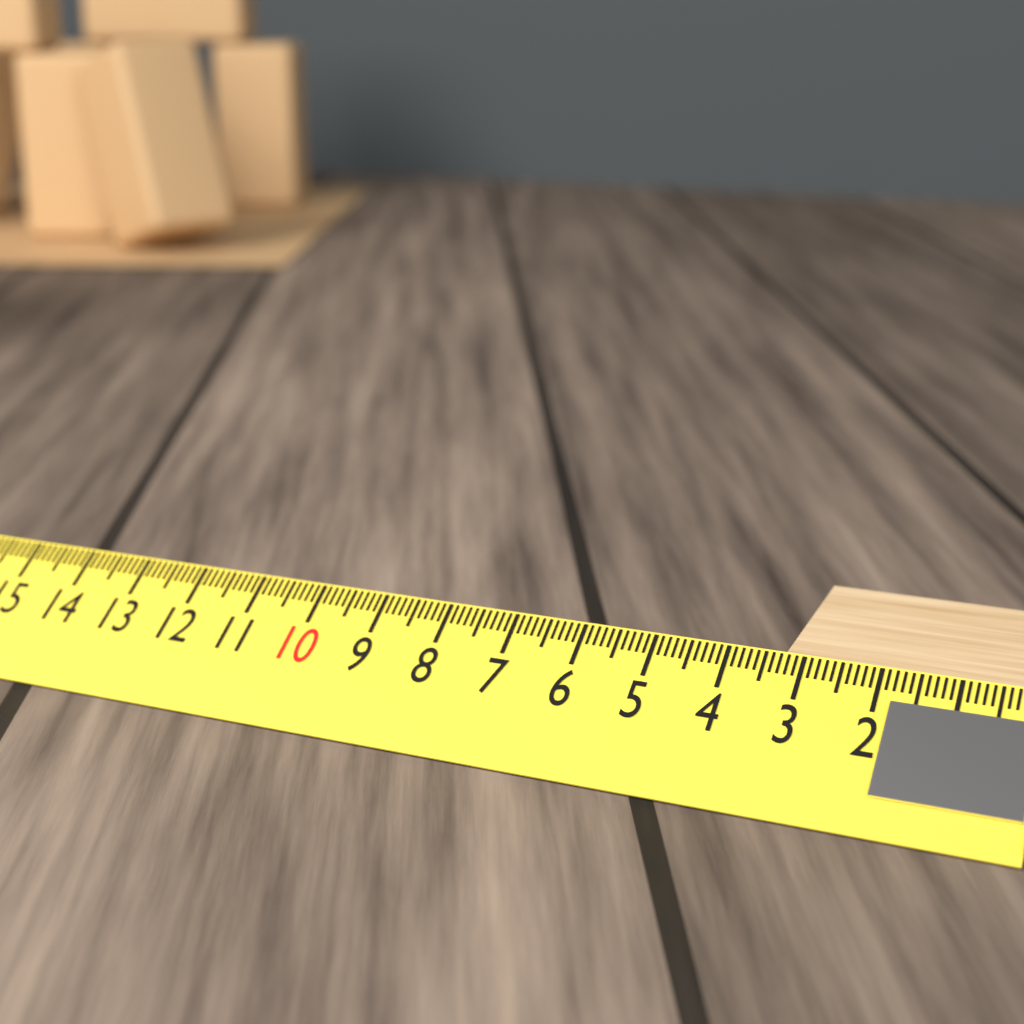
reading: 3.3 cm
